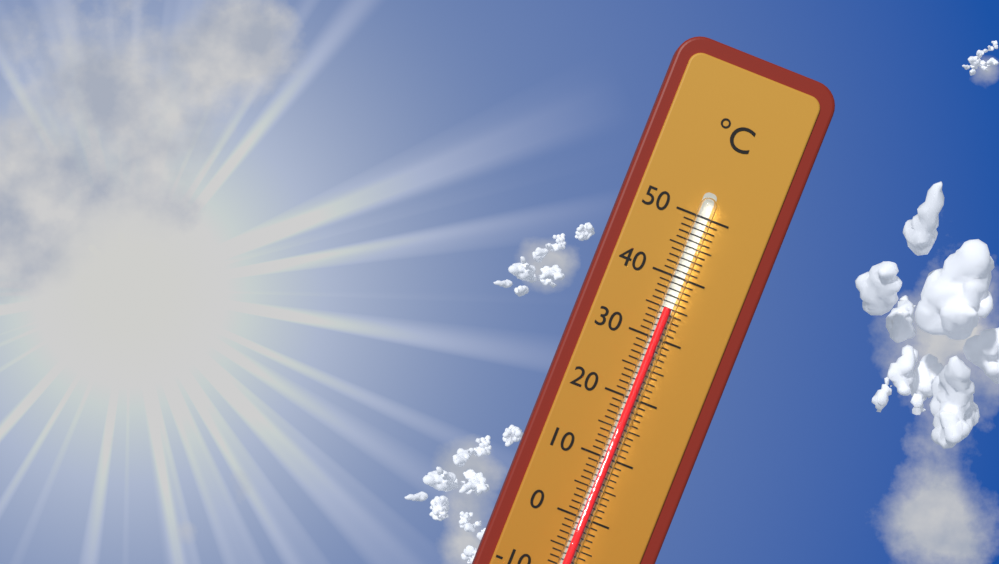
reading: 35 °C
